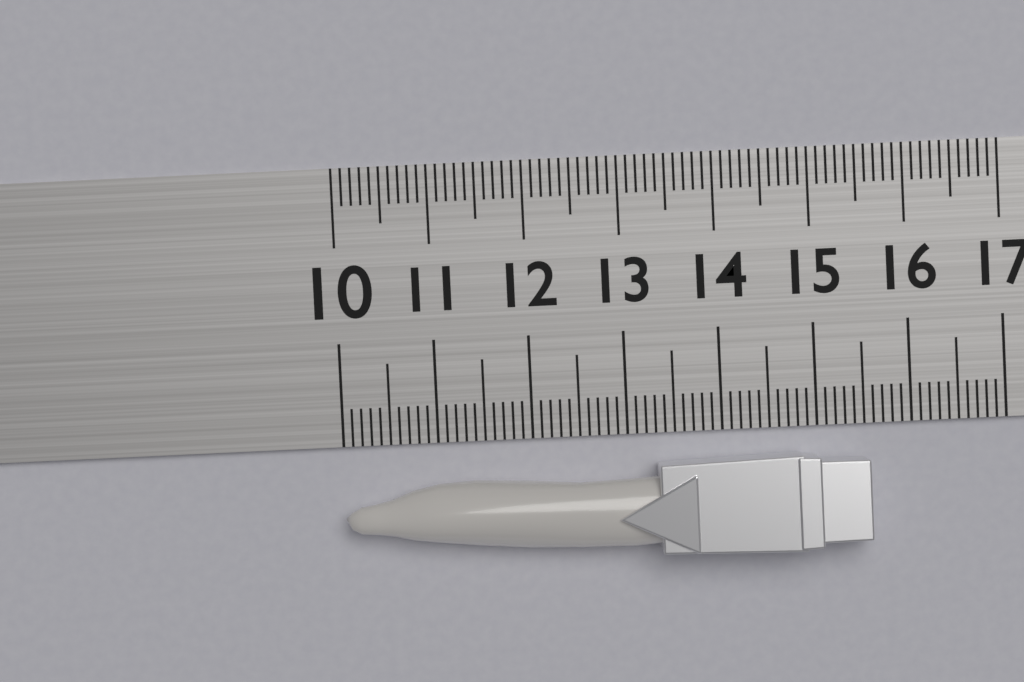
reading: 15.5 (no unit)
